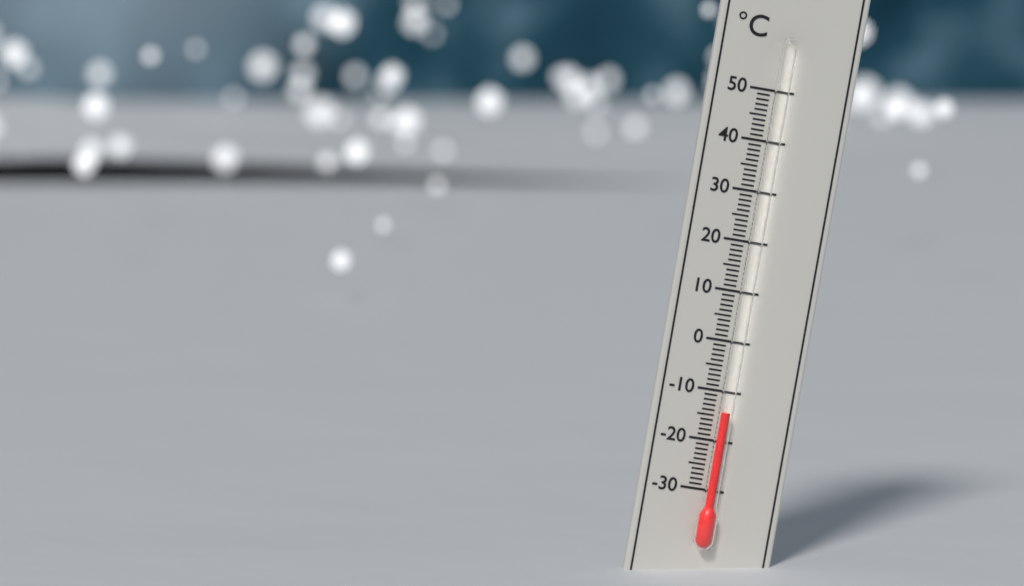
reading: -14 °C
